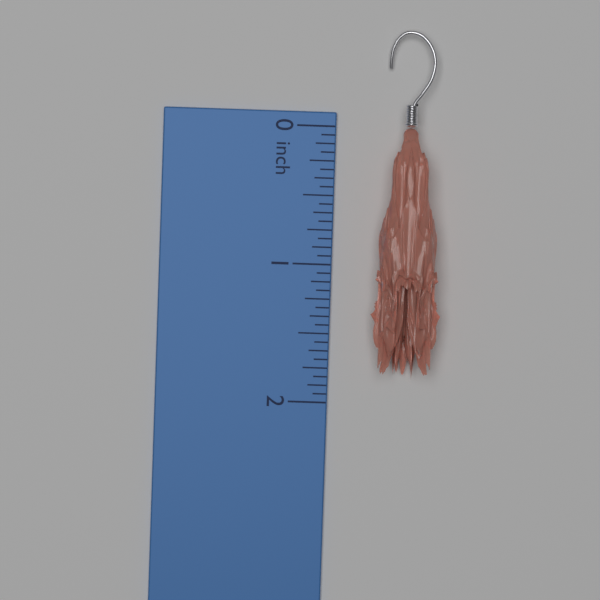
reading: 1.8125 inch
